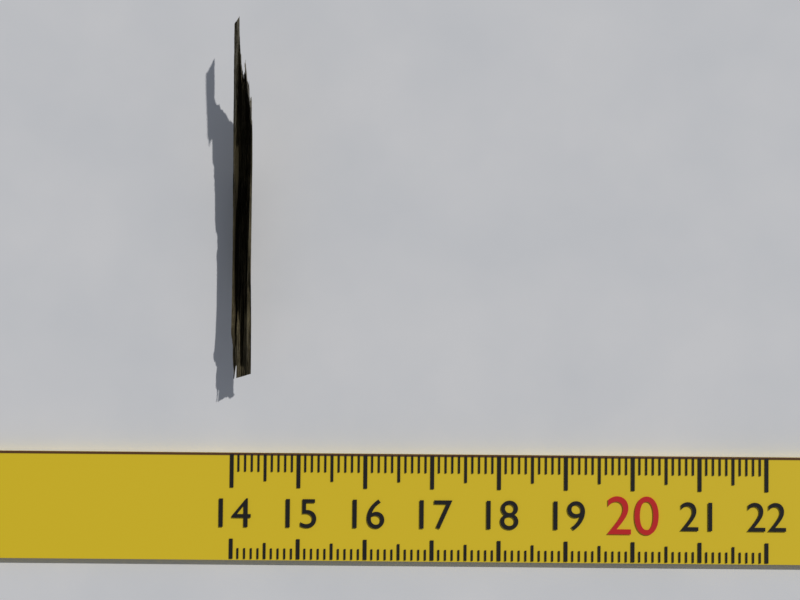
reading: 14.3 (no unit)
